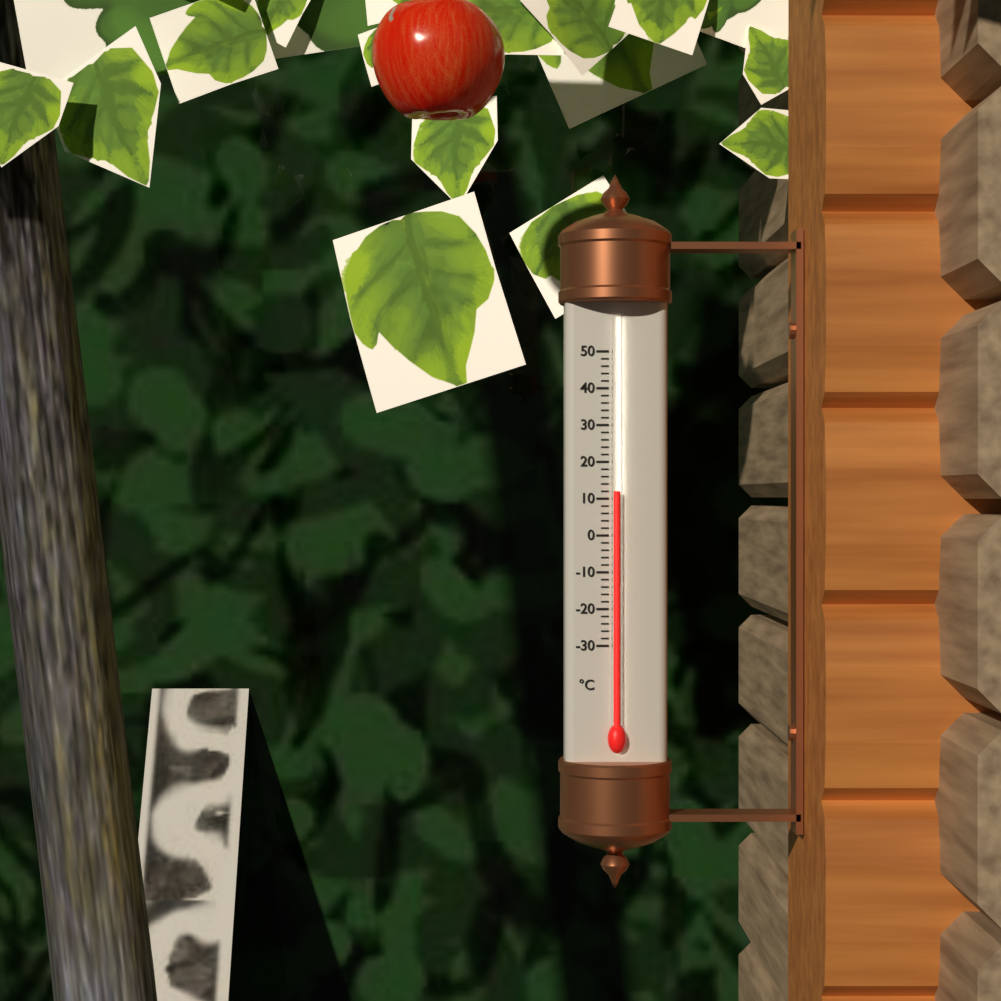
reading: 12 °C
